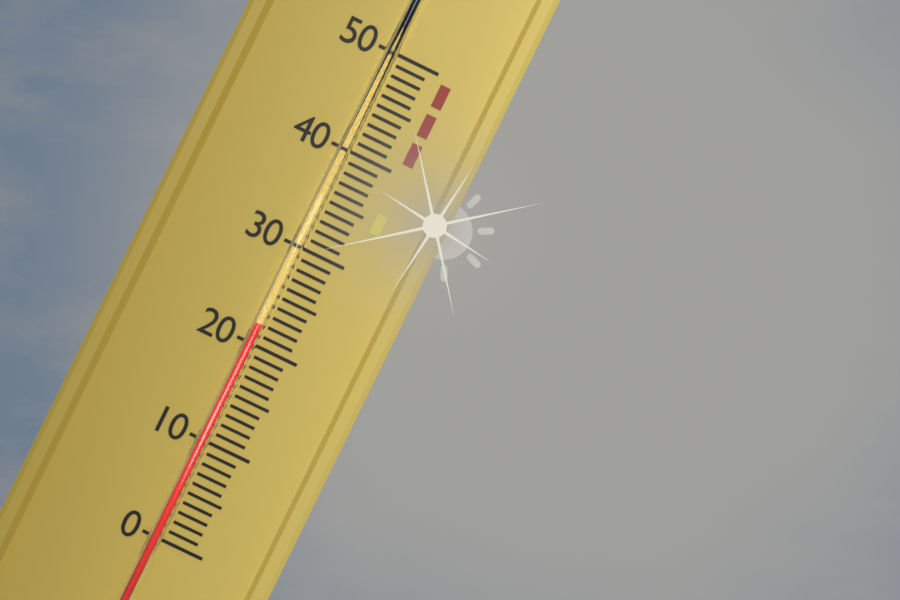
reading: 22 (no unit)
